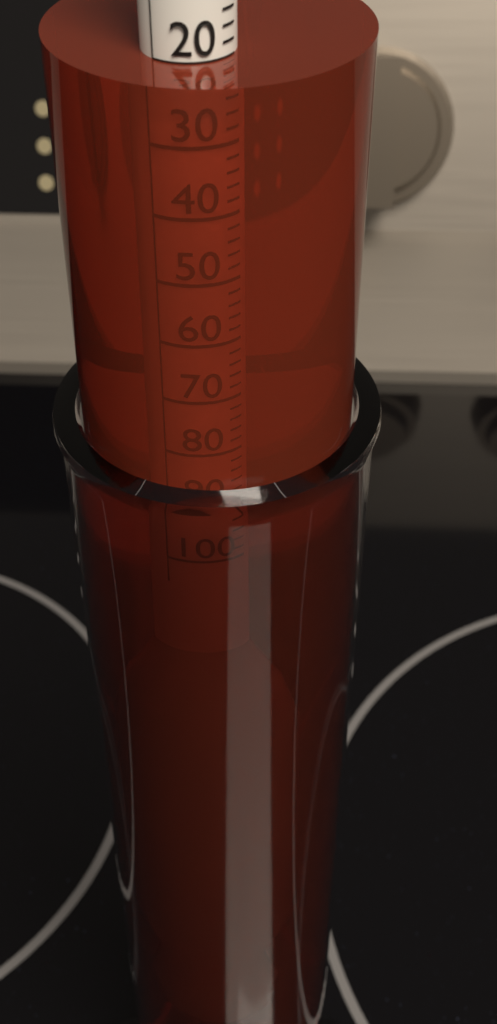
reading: 20 (no unit)
